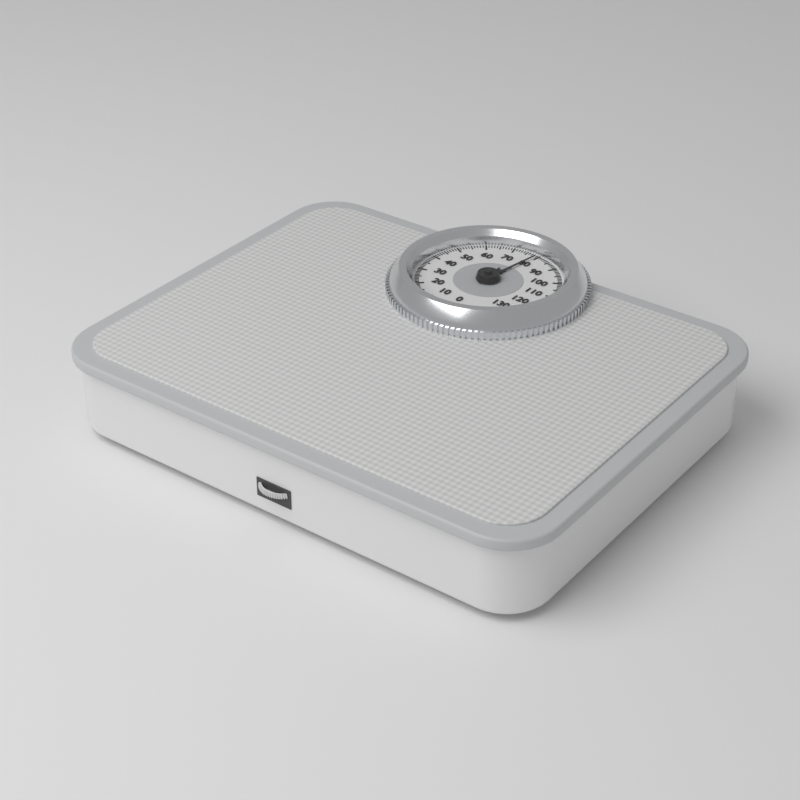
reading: 79 kg
